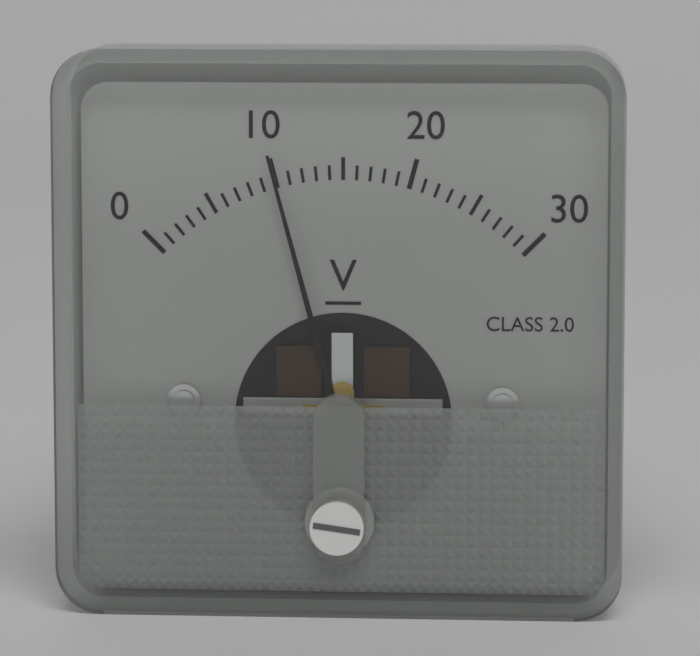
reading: 10 V
